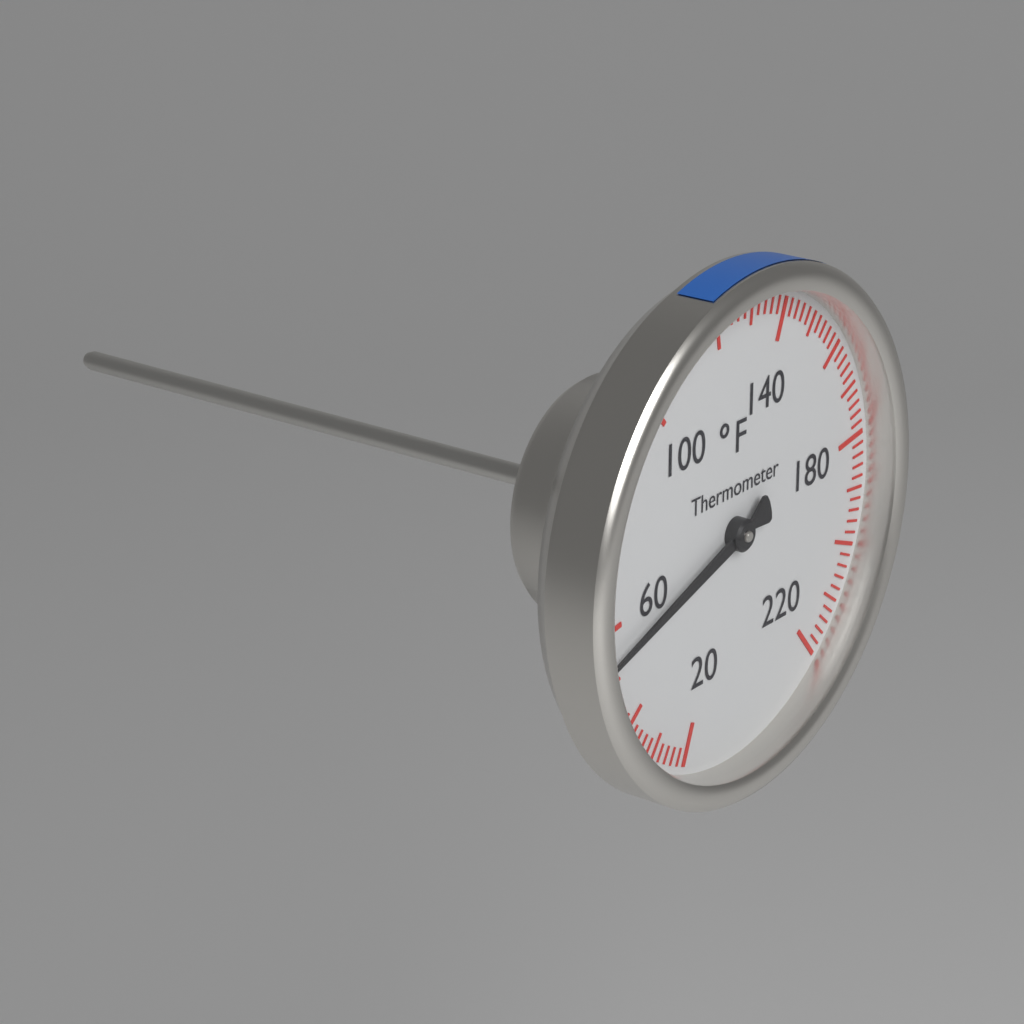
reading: 54 °F
